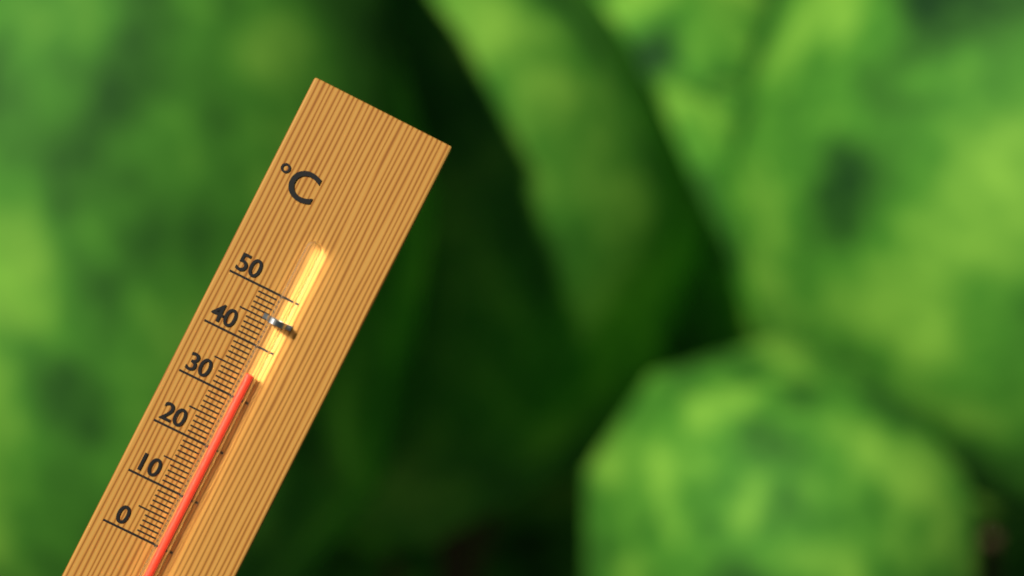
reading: 35 °C
